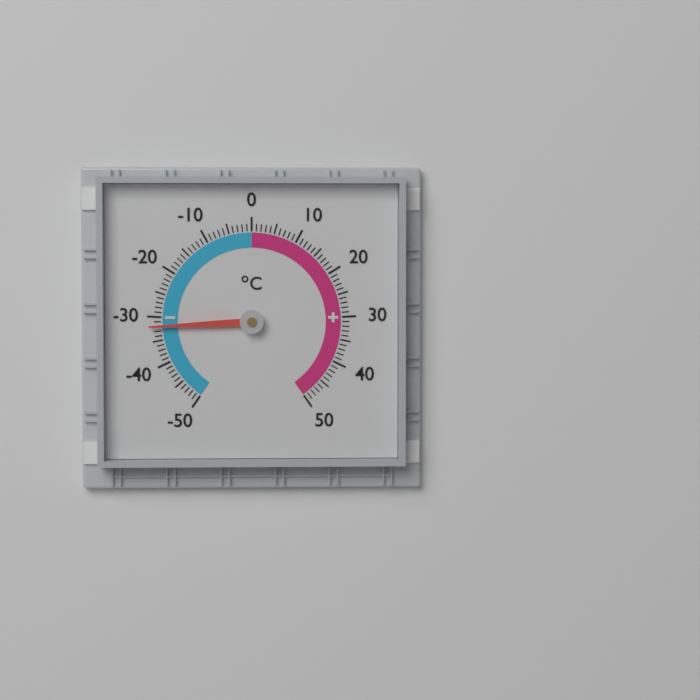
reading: -32 °C
